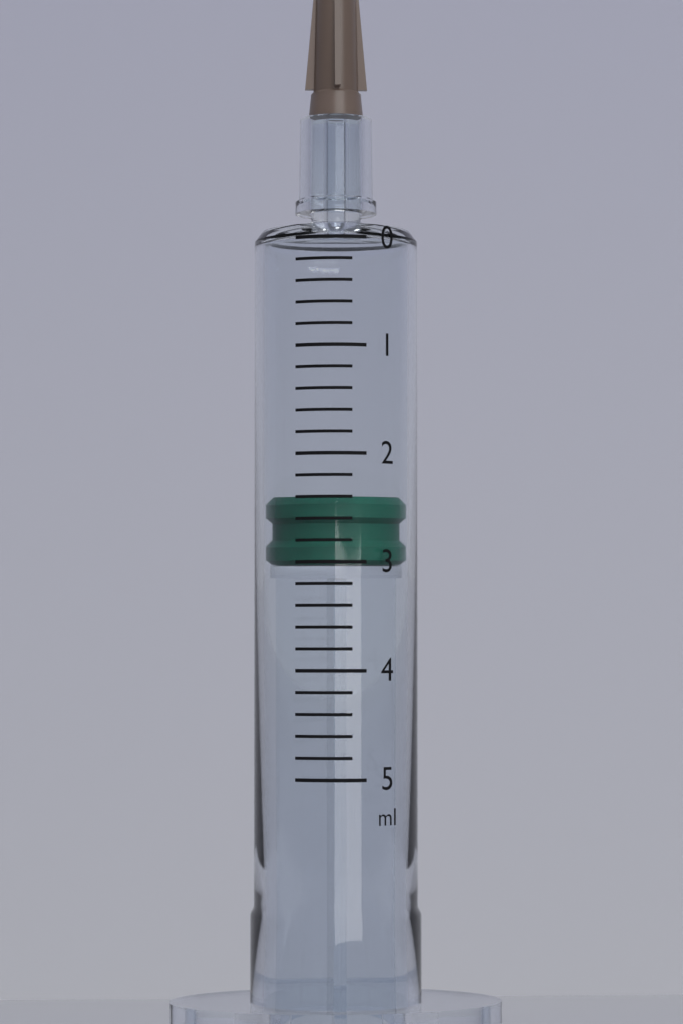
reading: 2.4 ml
